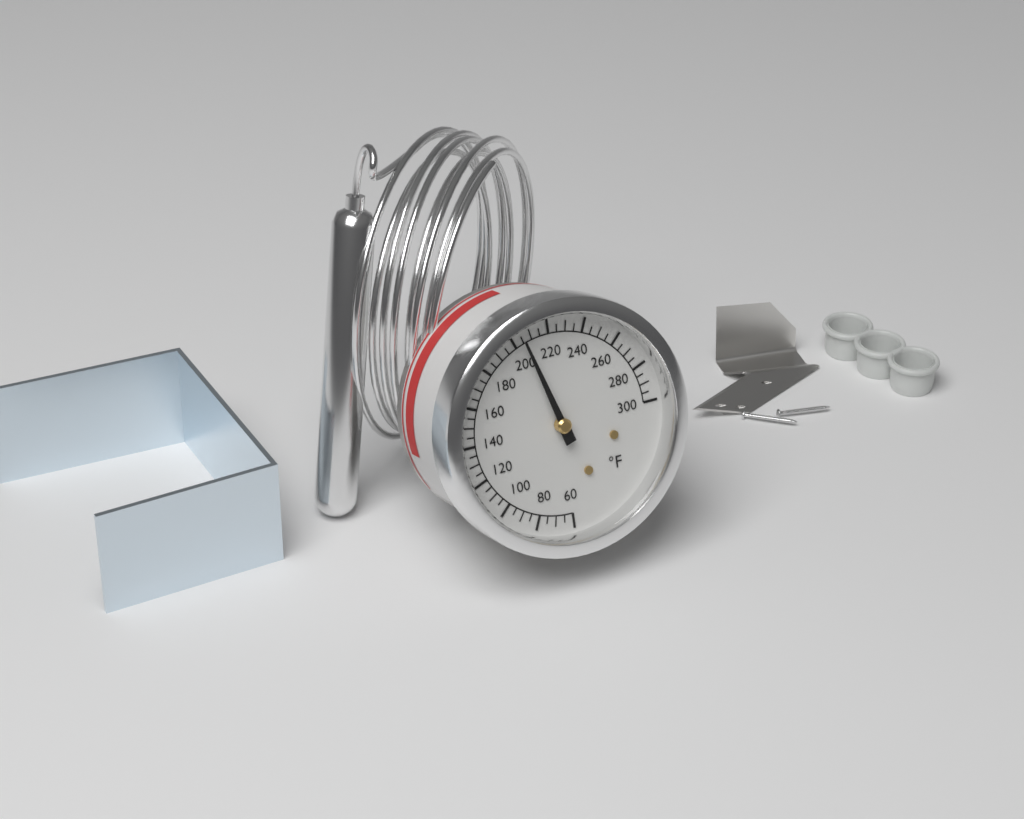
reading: 205 °F
